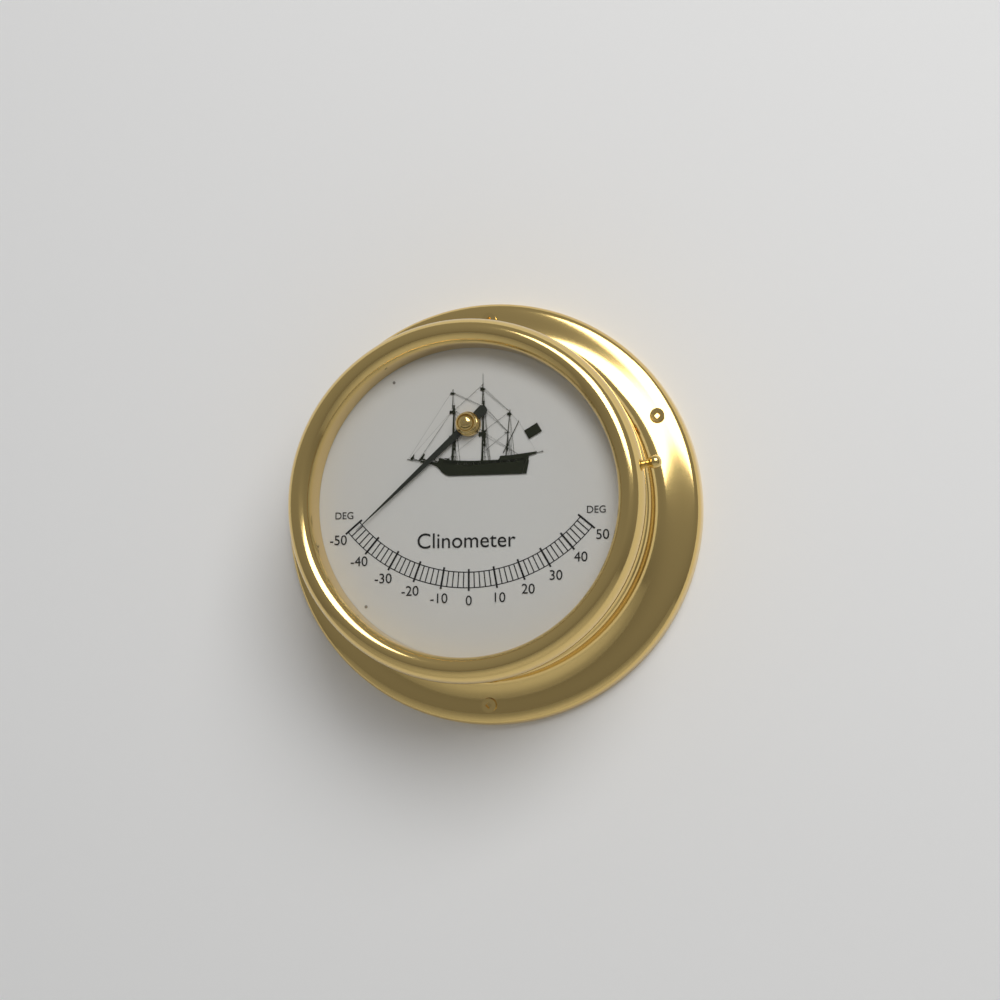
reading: -48 deg
